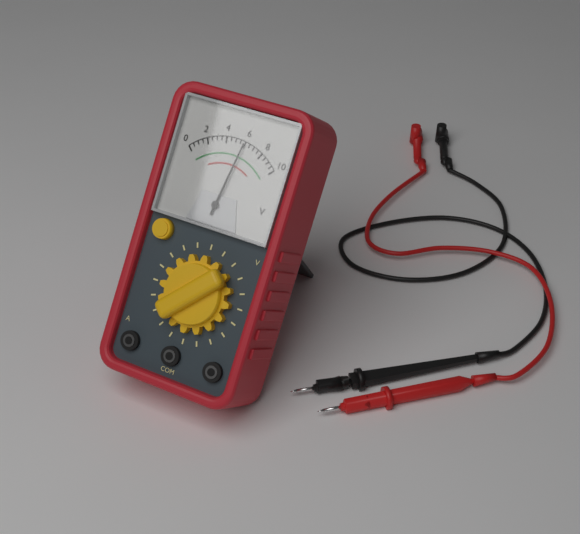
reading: 6.0 V
